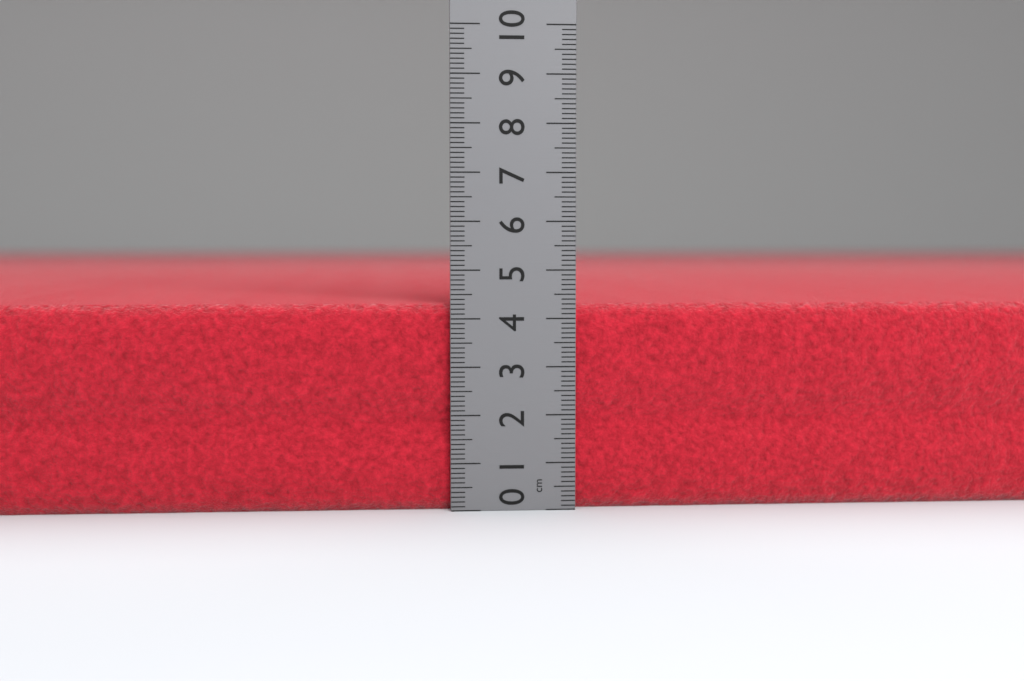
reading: 4.3 cm
